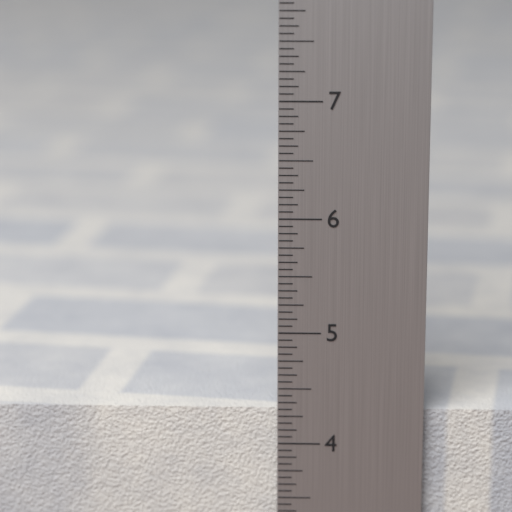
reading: 4.3125 in
